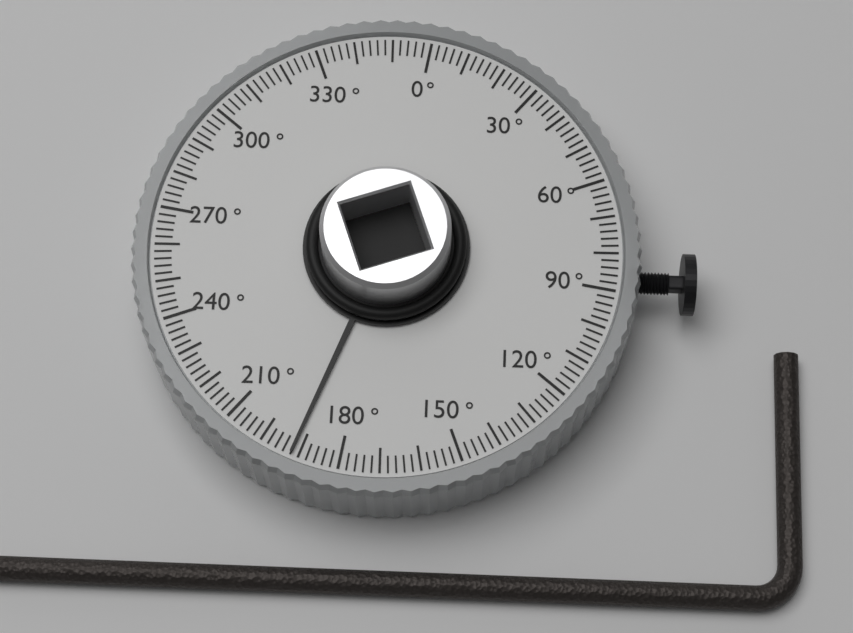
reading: 192 °
